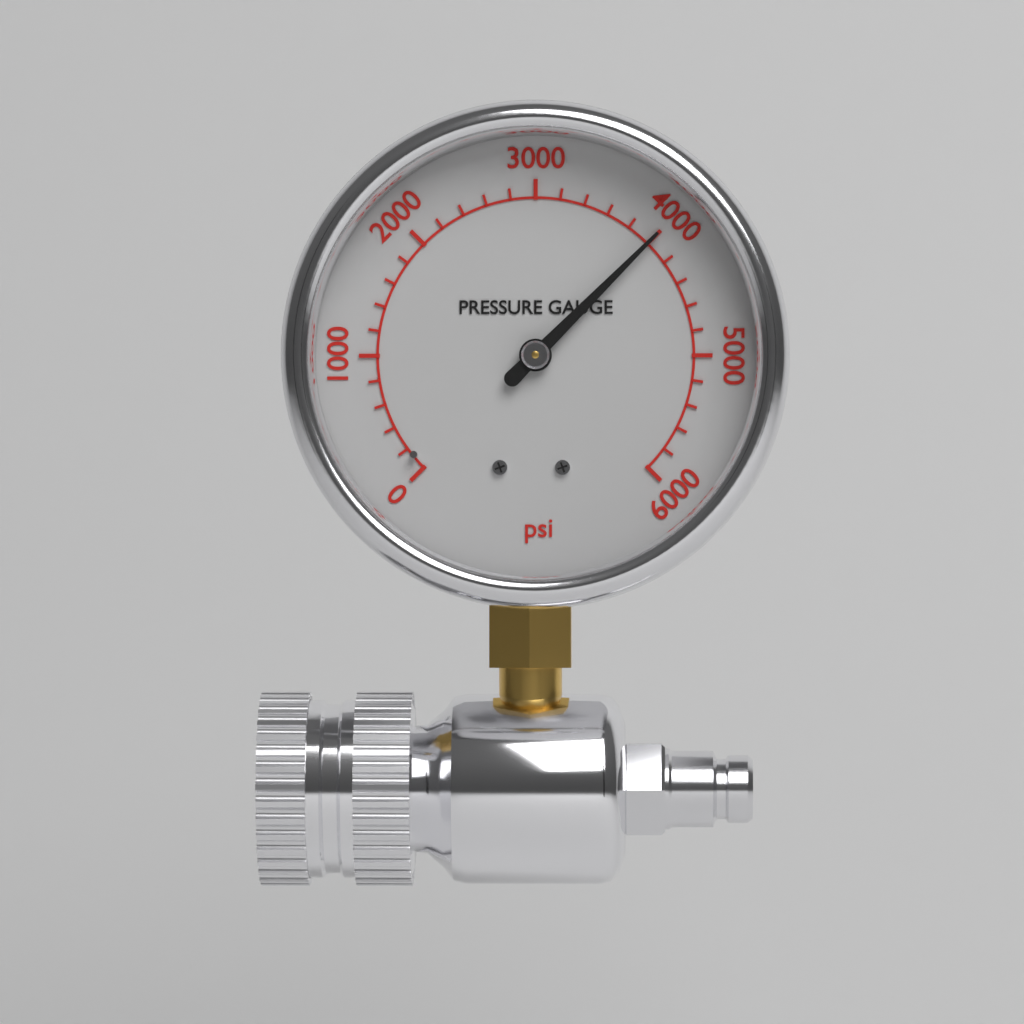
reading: 4000 psi
